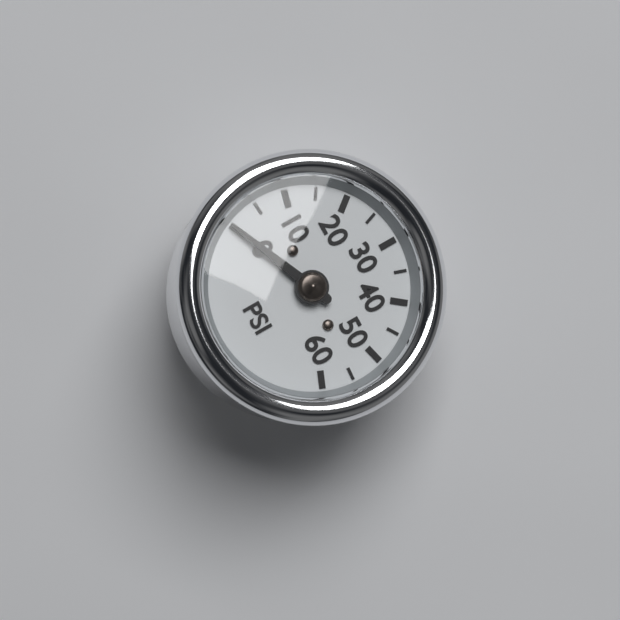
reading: 0 psi
